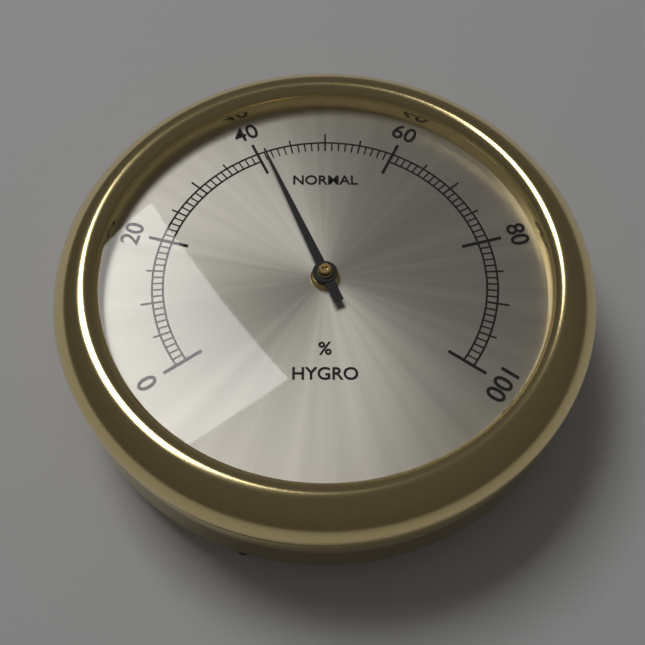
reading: 41 %
